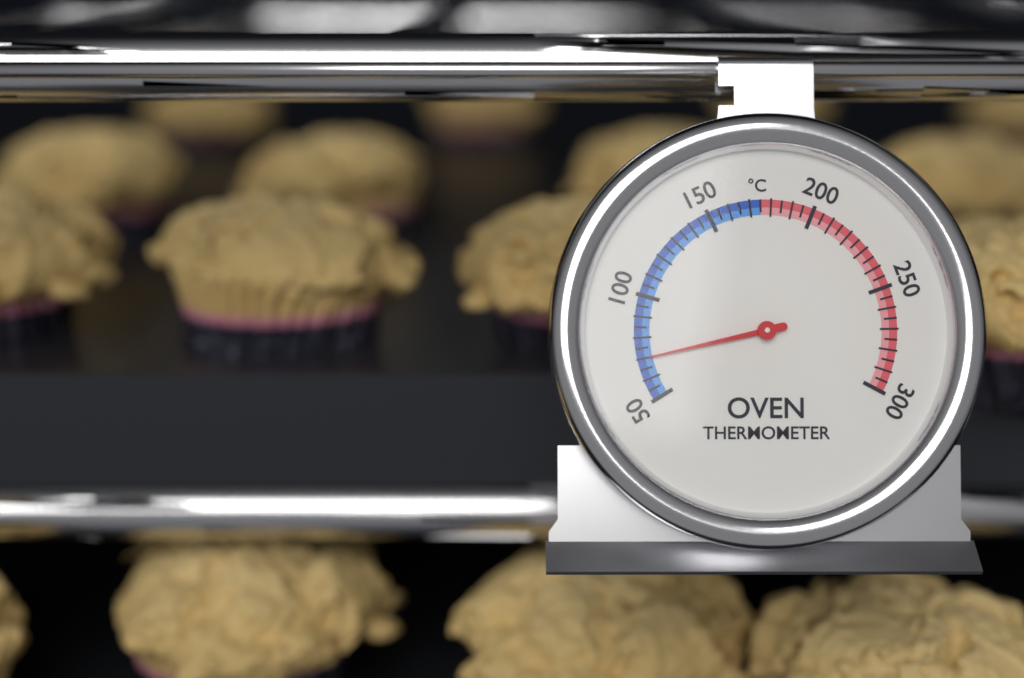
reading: 70 °C
